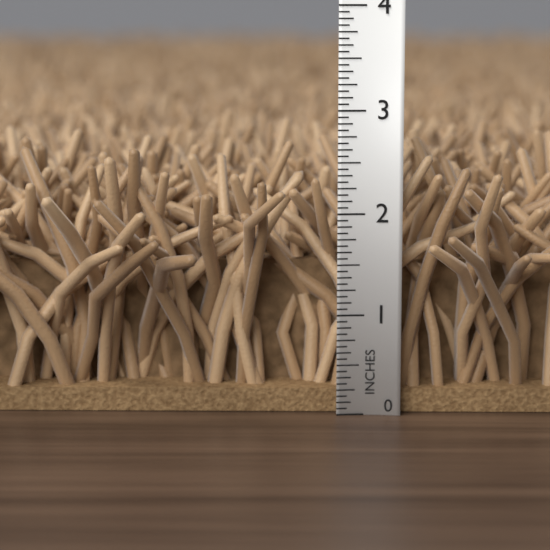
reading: 2.6875 in
